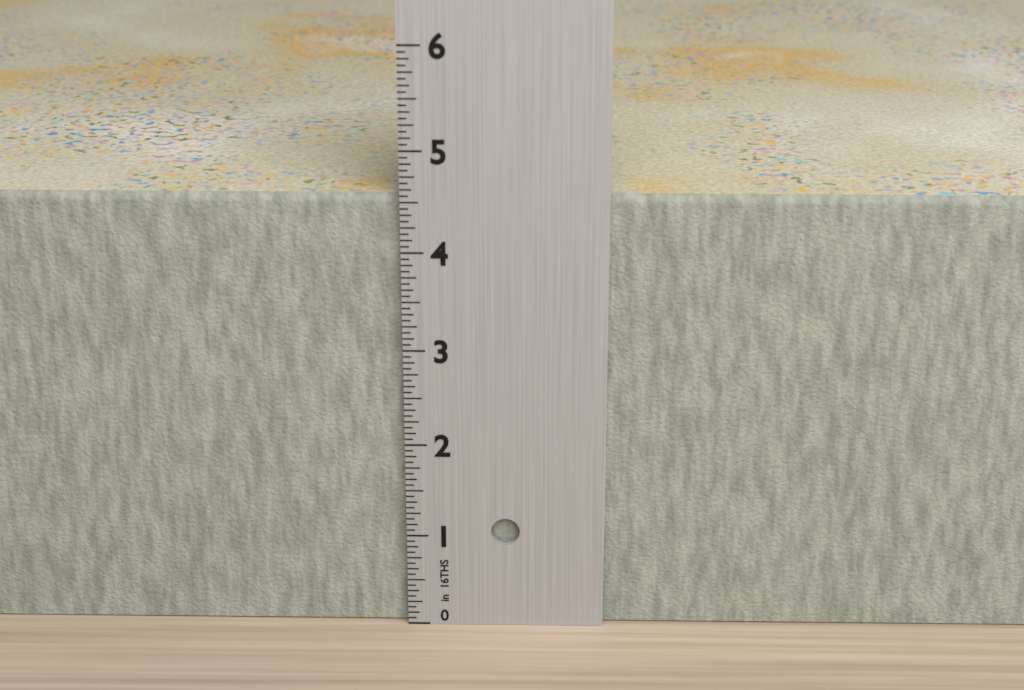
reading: 4.5625 in
